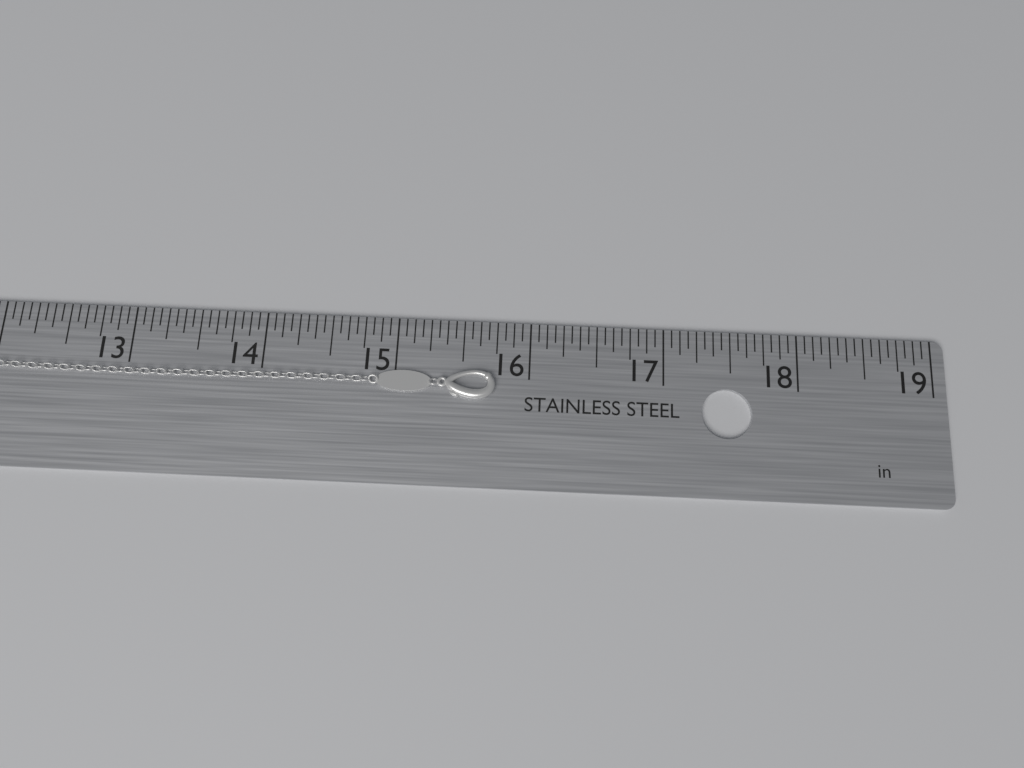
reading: 15.7500 in
